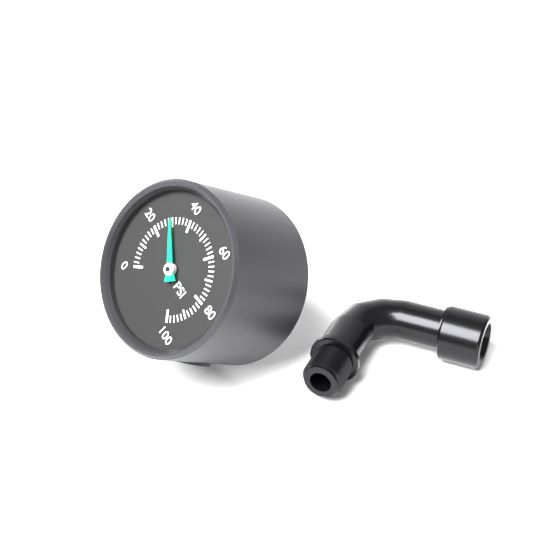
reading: 30 psi
